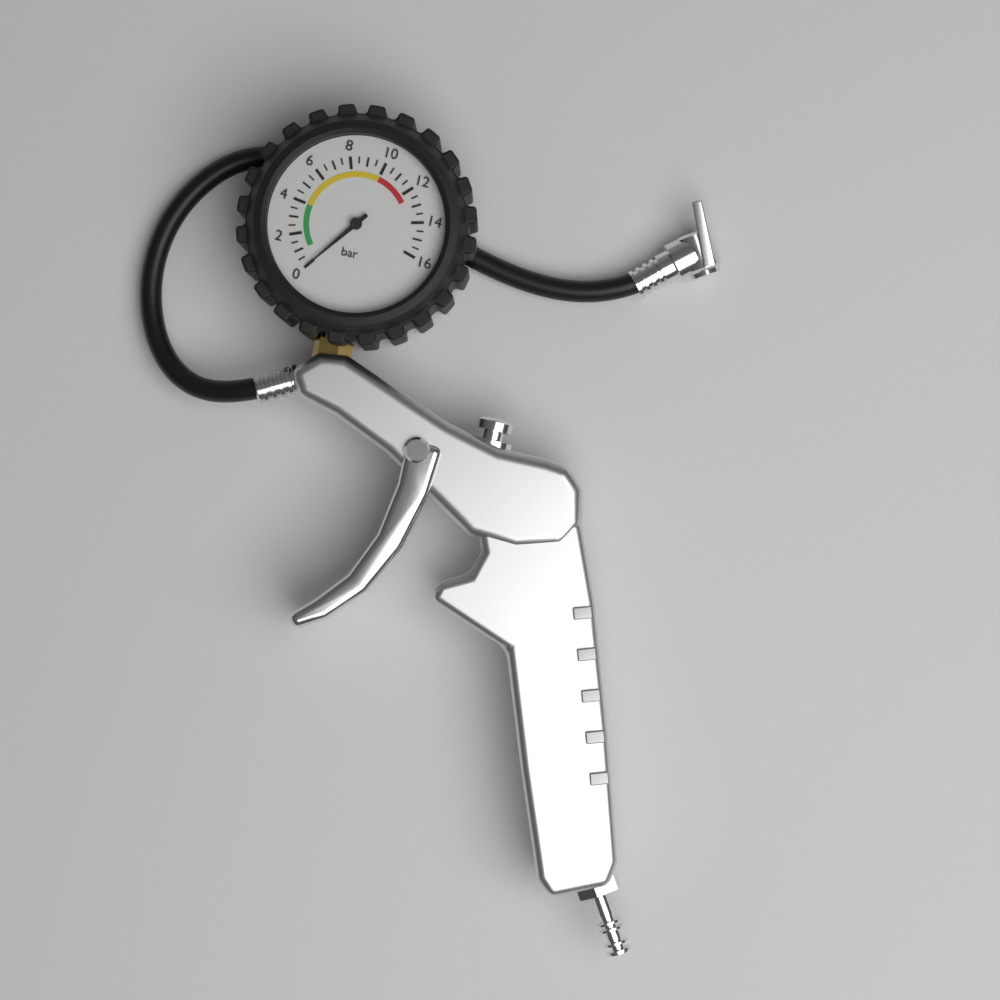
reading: 0.0 bar
